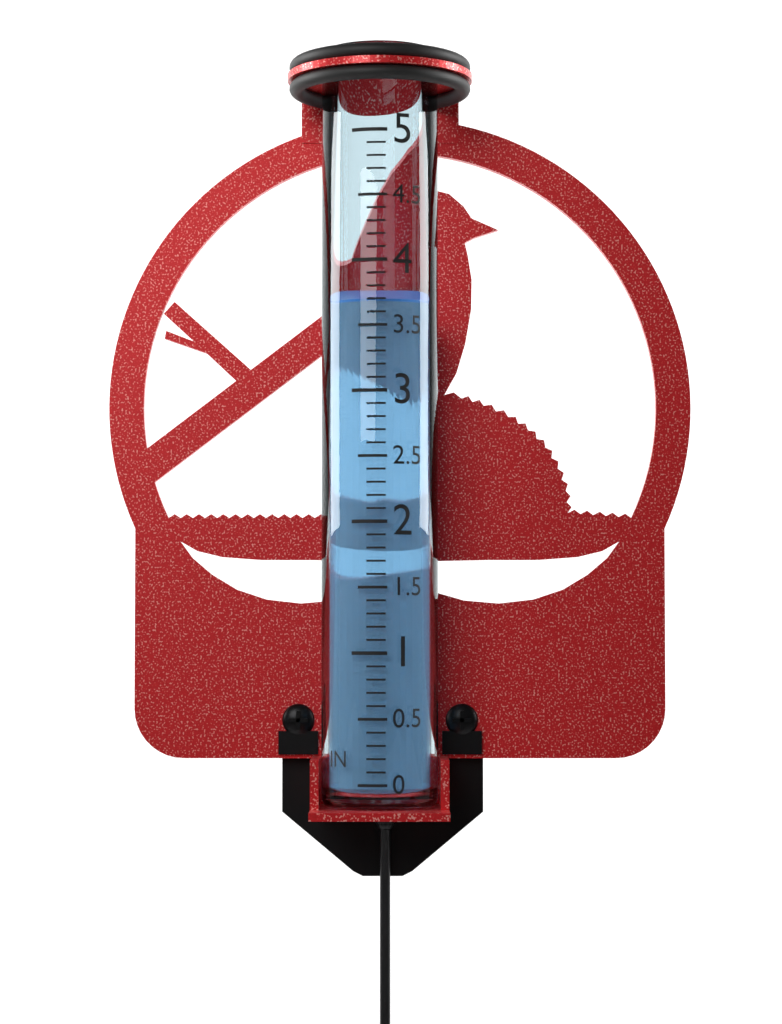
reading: 3.7 in
